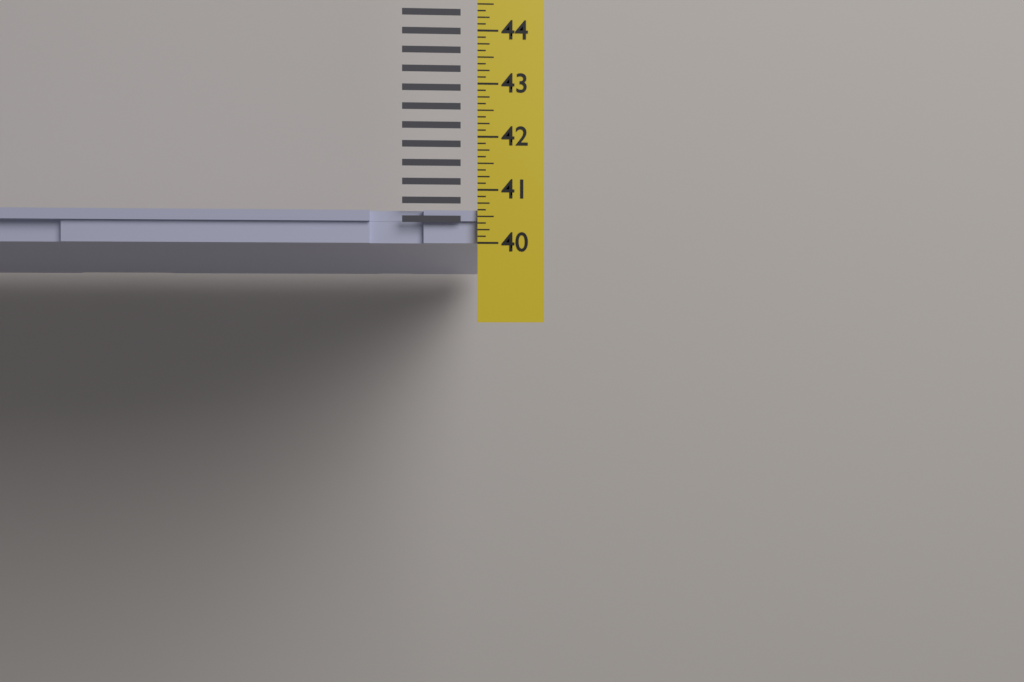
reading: 40.625 in
